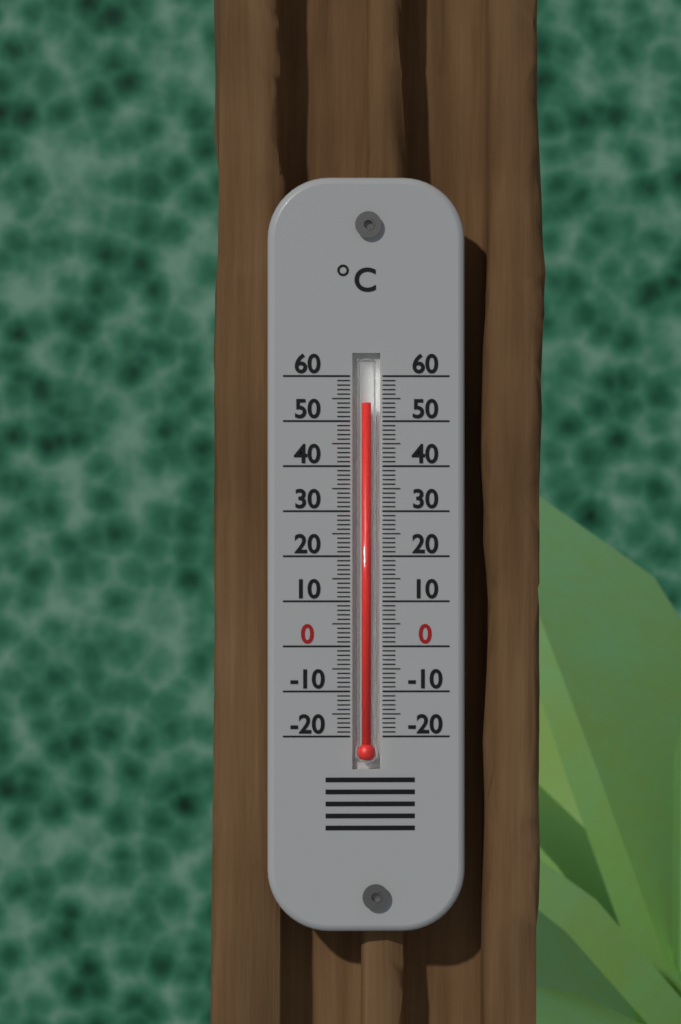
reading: 54 °C
